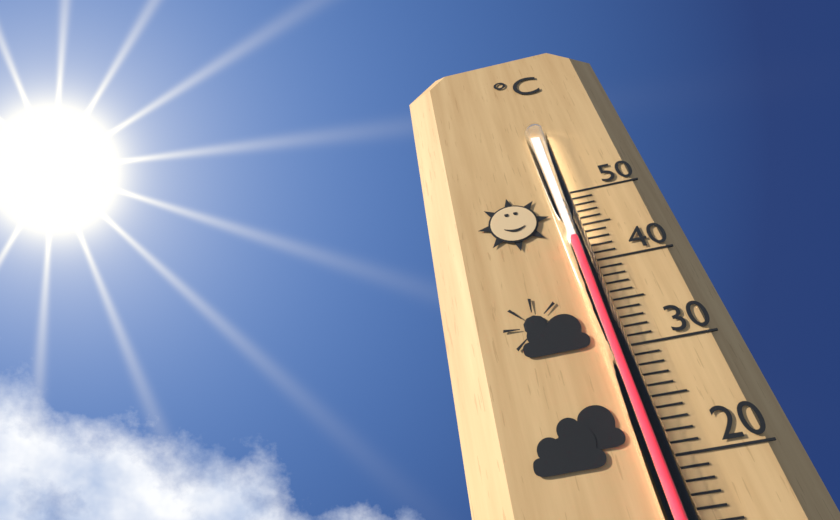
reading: 43 °C
